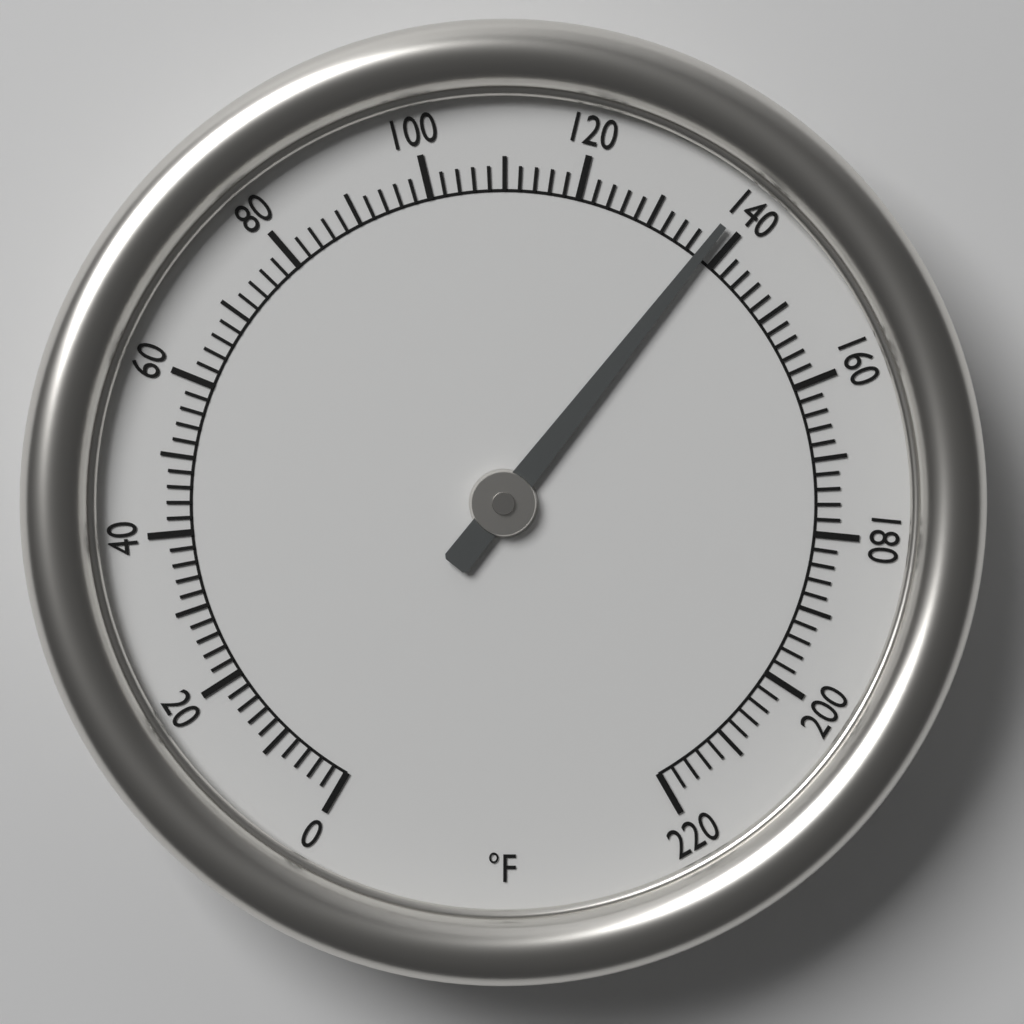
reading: 138 °F
